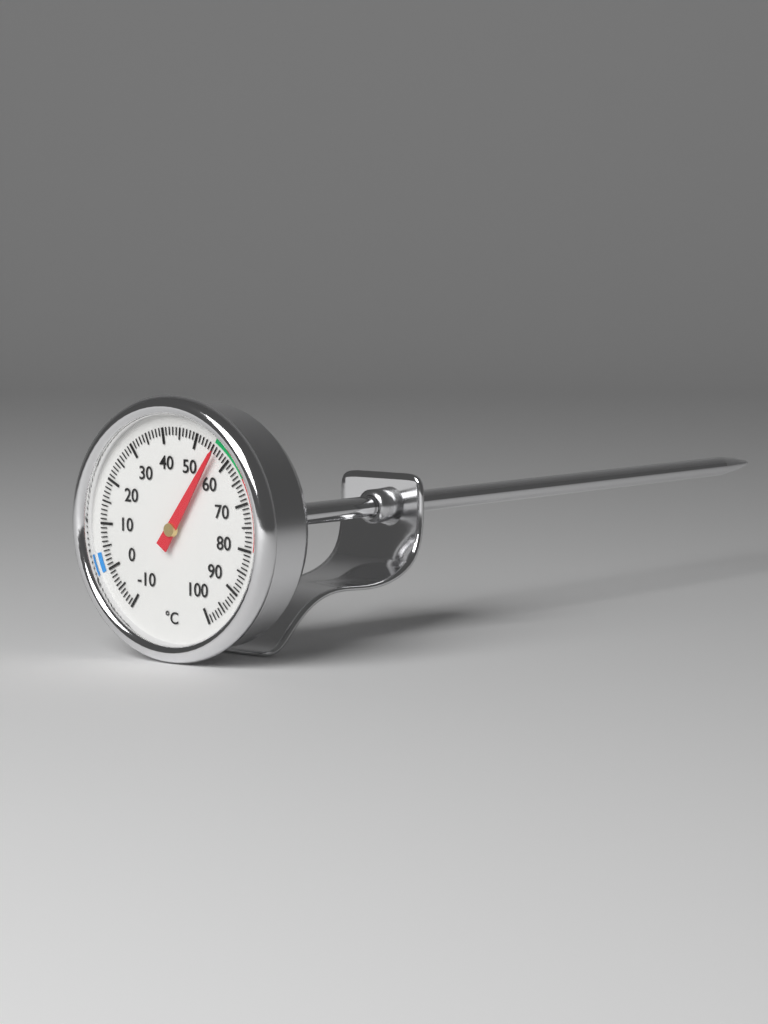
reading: 56 °C
